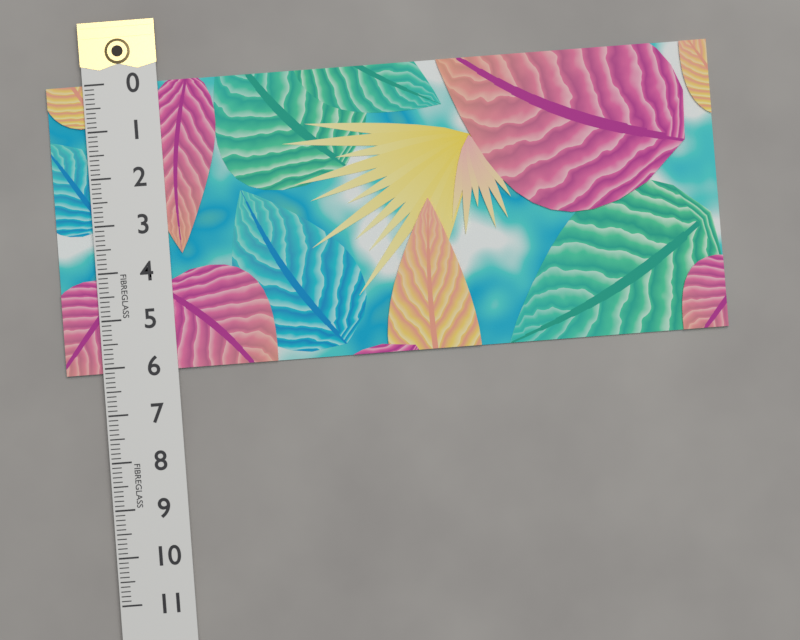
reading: 6.1 (no unit)
